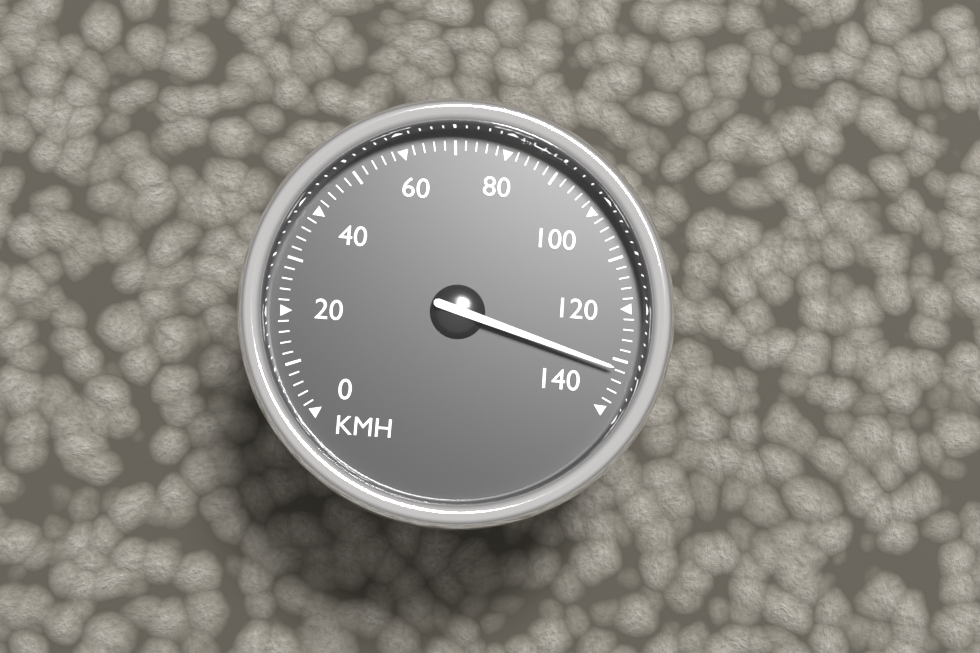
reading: 132 km/h
